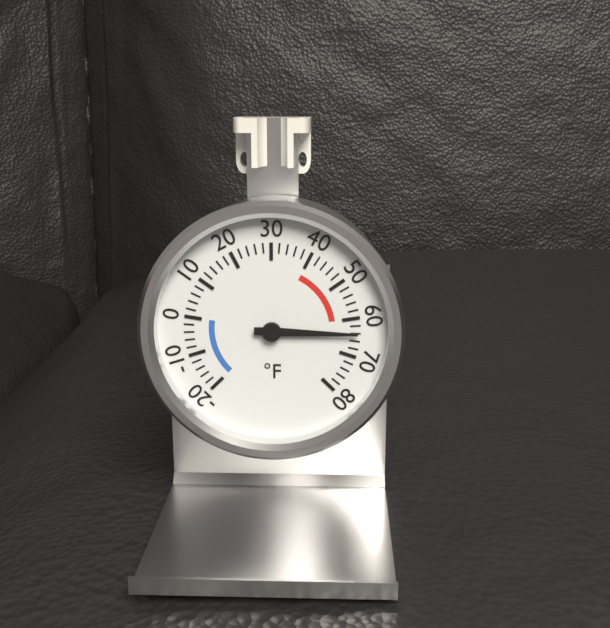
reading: 64 °F
